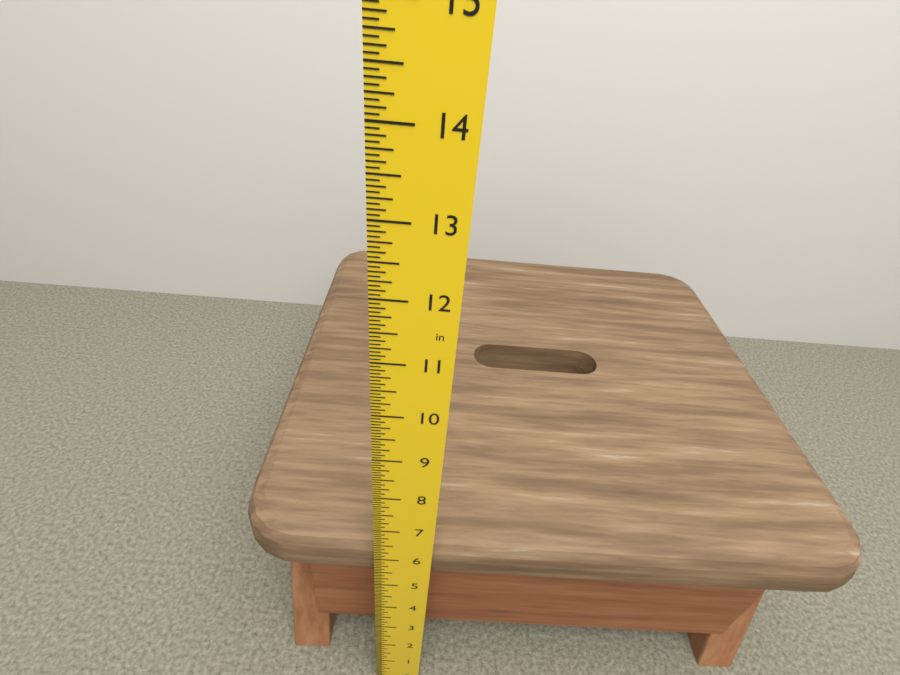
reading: 6.2500 in
